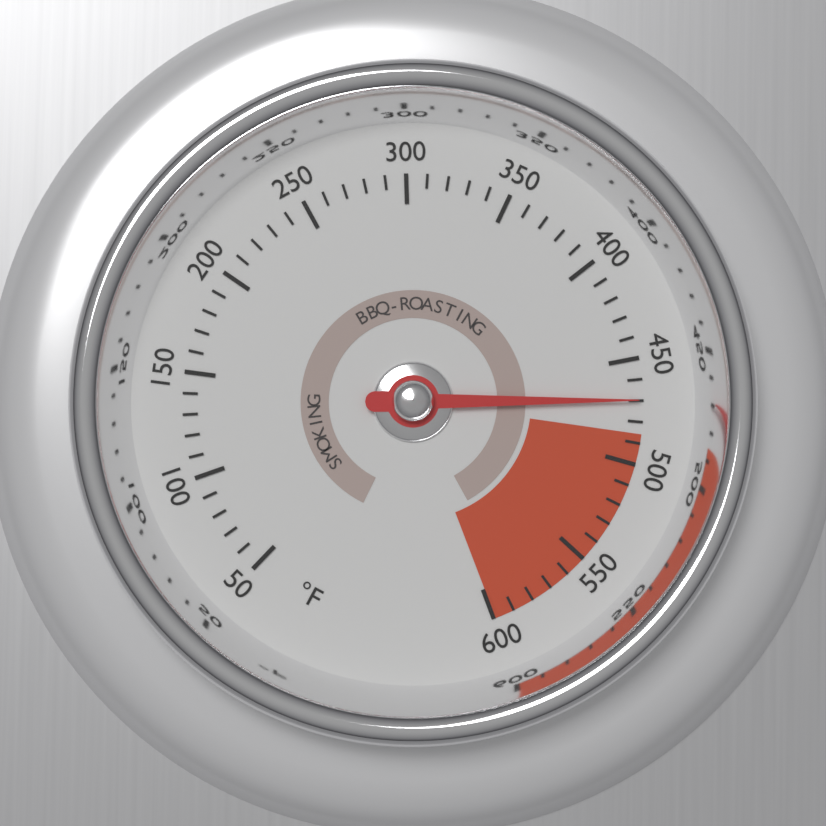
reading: 470 °F
